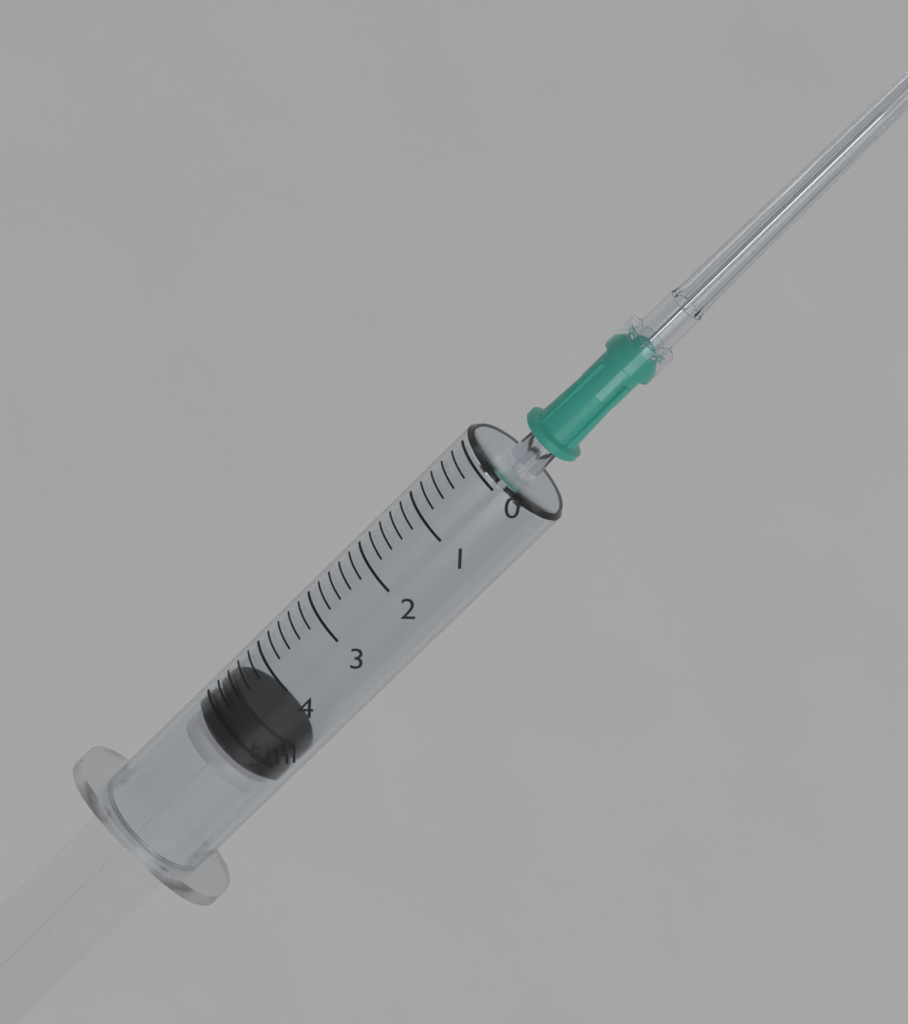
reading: 4.6 ml
